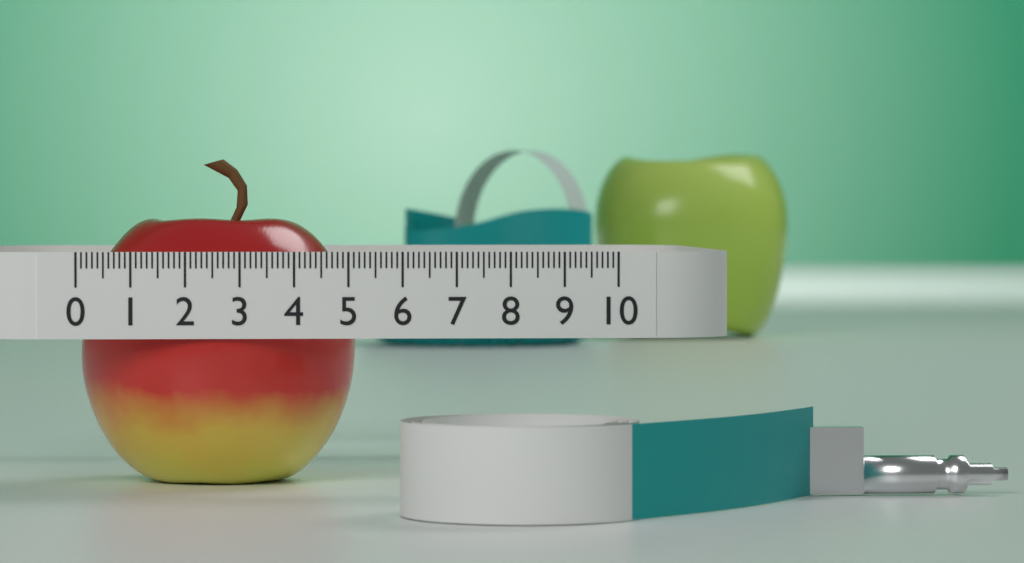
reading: 5.2 (no unit)
